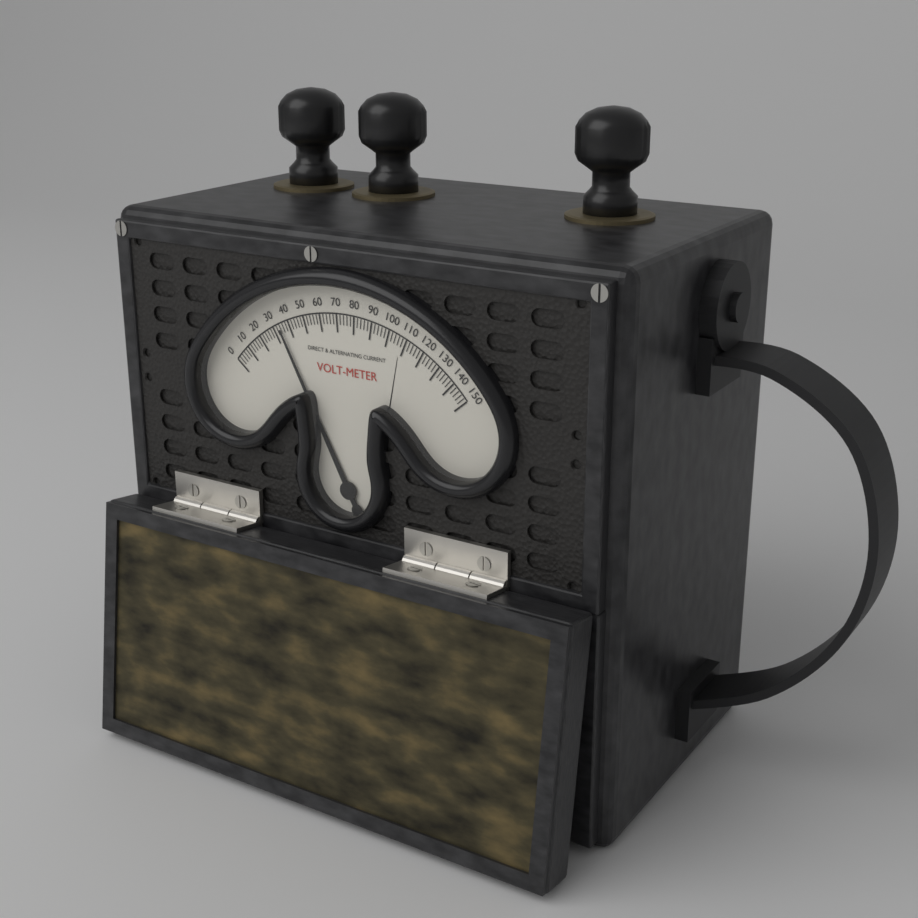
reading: 34 V
